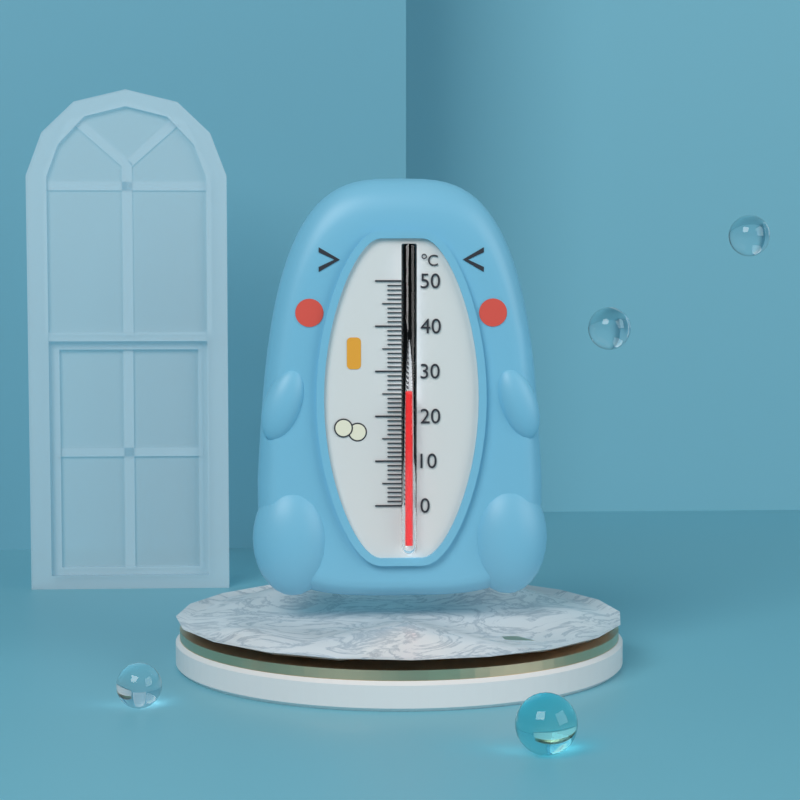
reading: 25 °C
